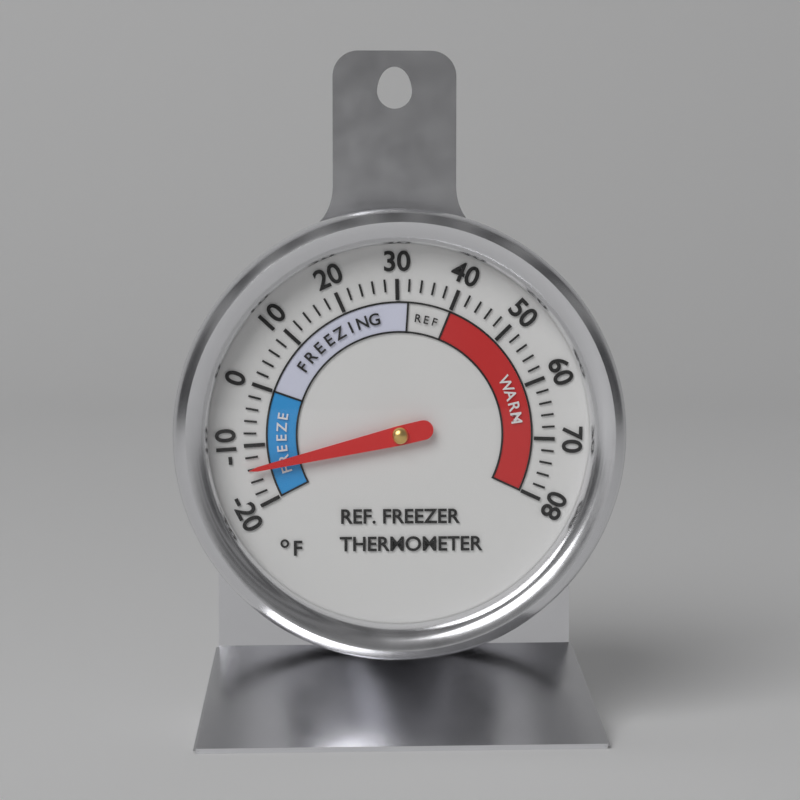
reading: -14 °F
